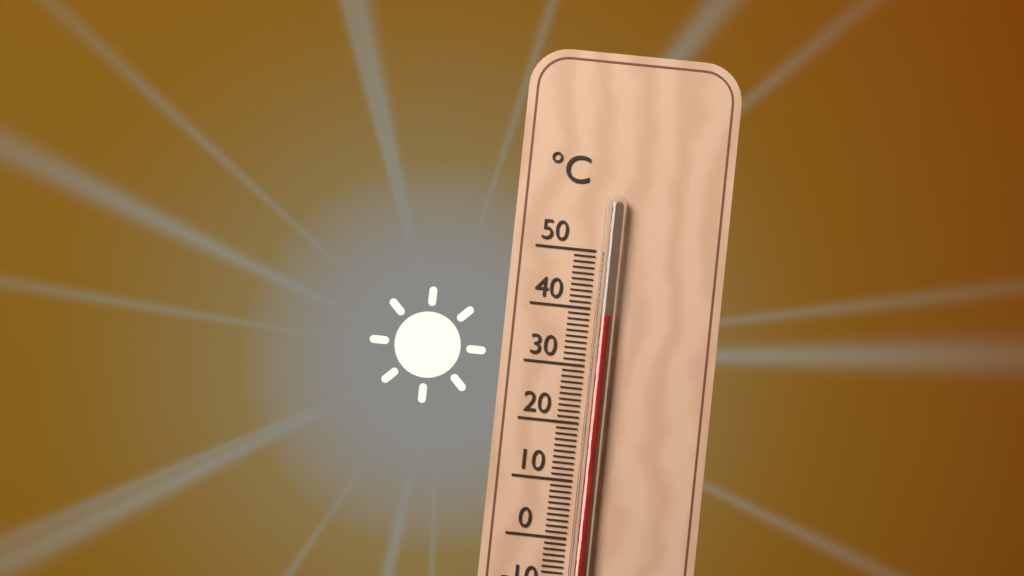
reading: 39 °C
